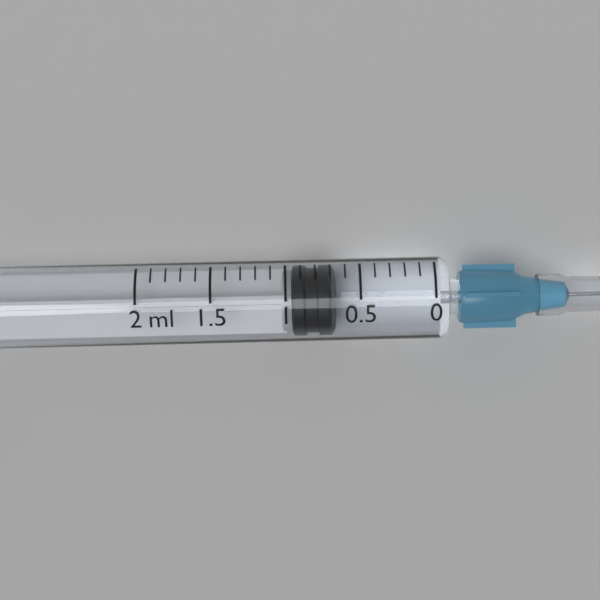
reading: 0.7 ml
